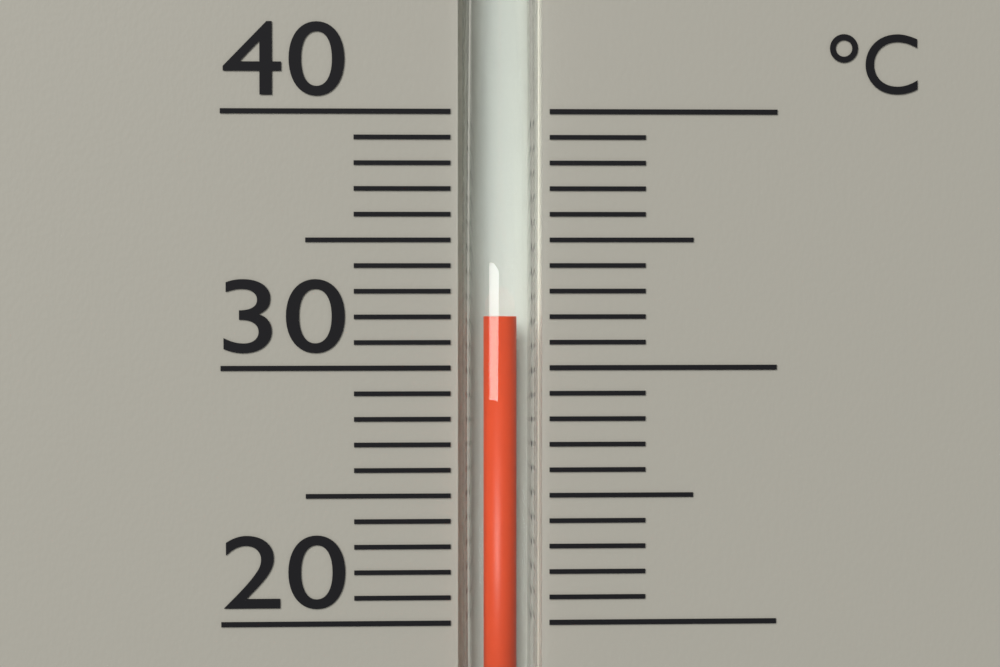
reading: 32 °C
